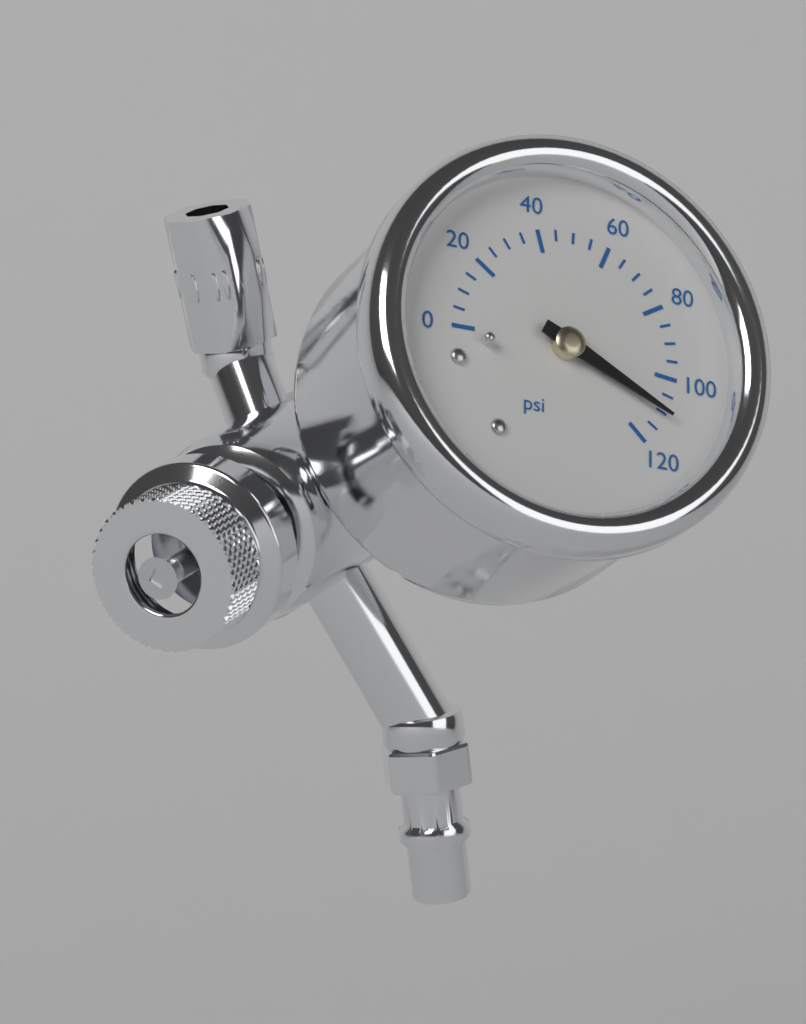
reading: 110 psi
